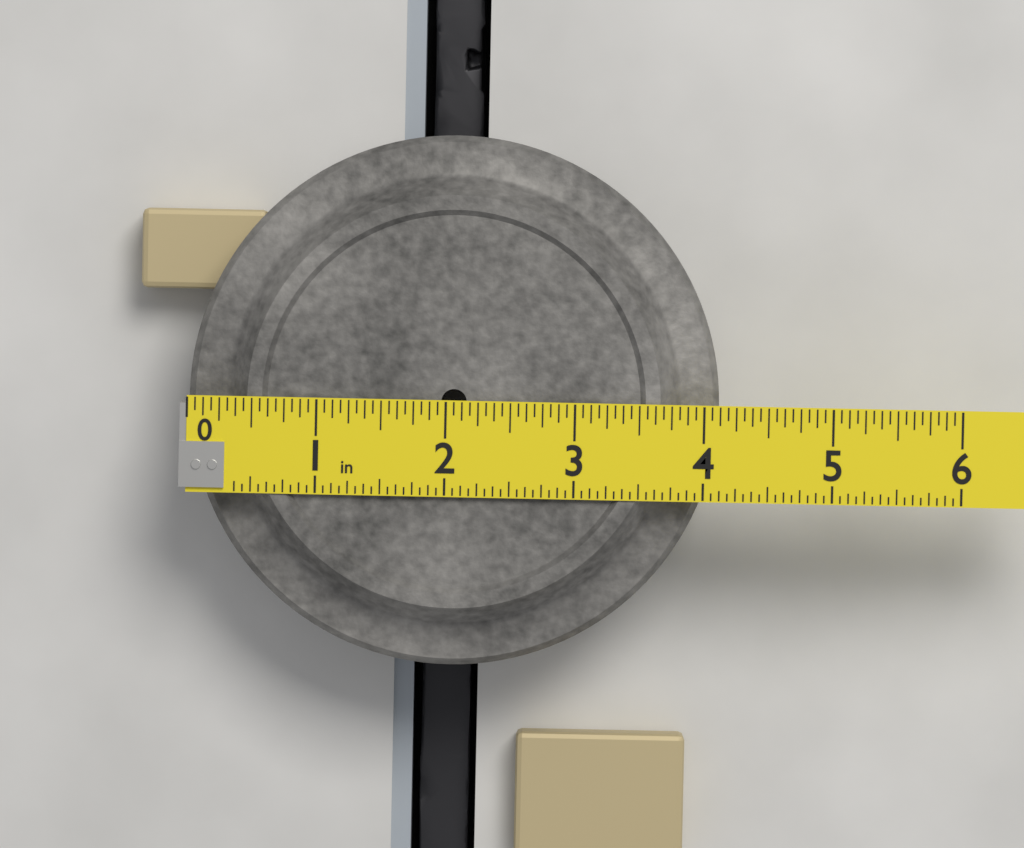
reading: 4.1250 in
